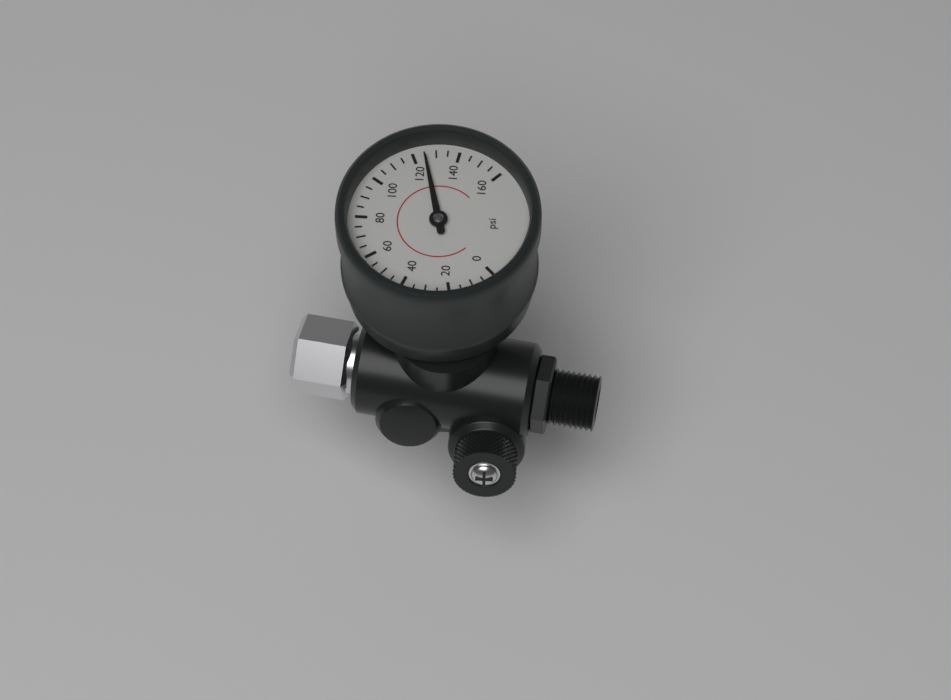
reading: 125 psi
